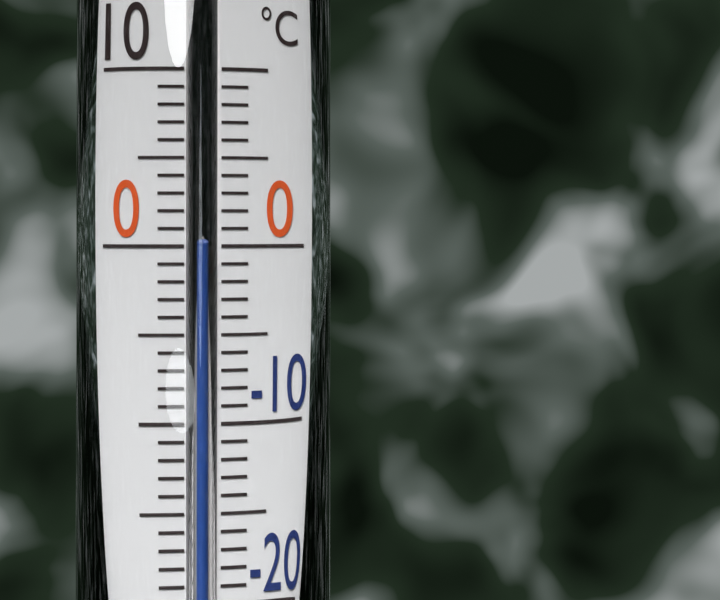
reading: 0 °C
